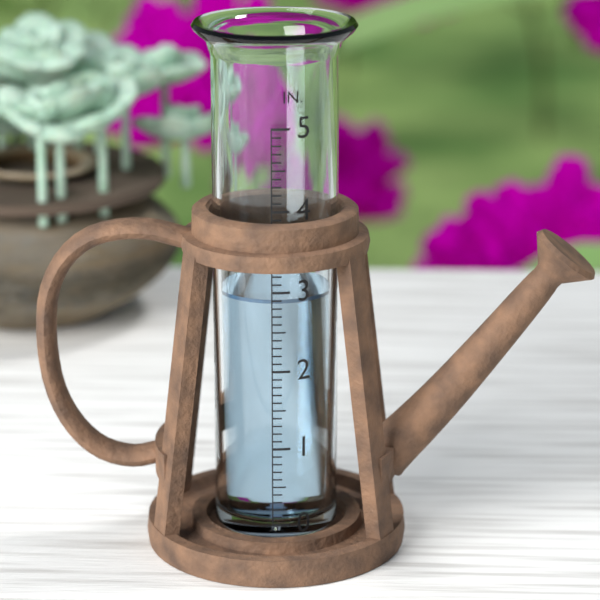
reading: 2.9 in
